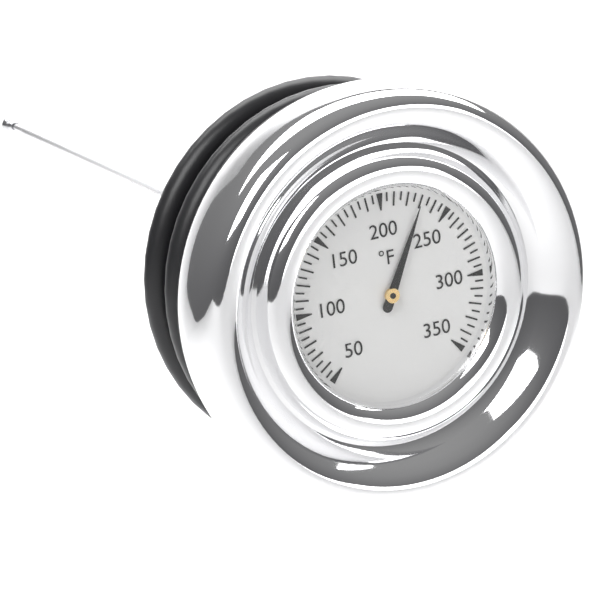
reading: 230 °F
